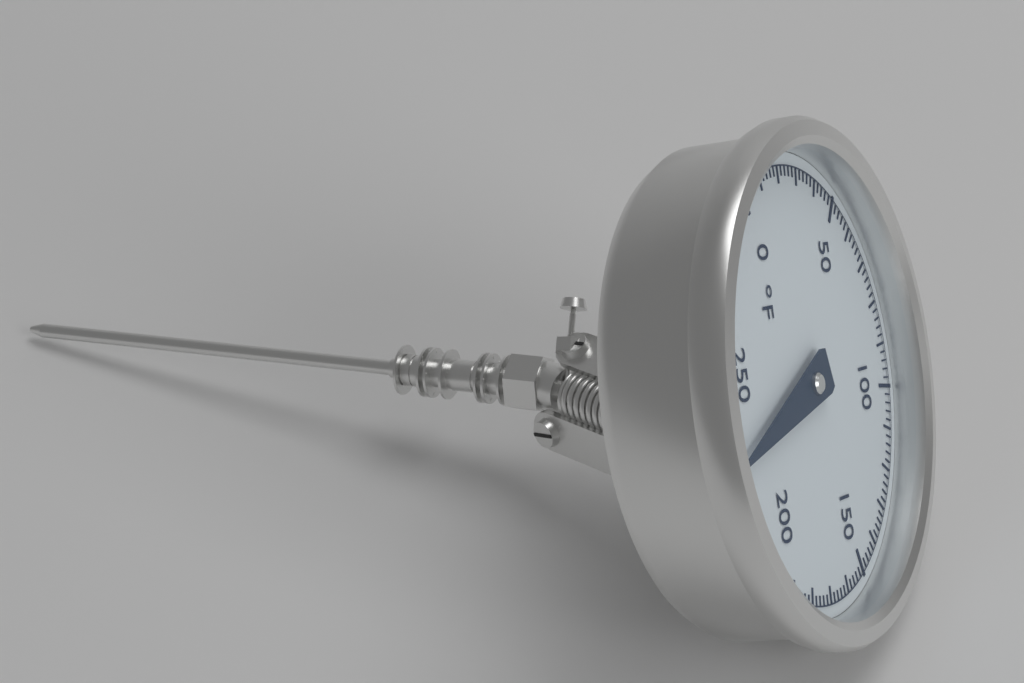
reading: 228 °F
